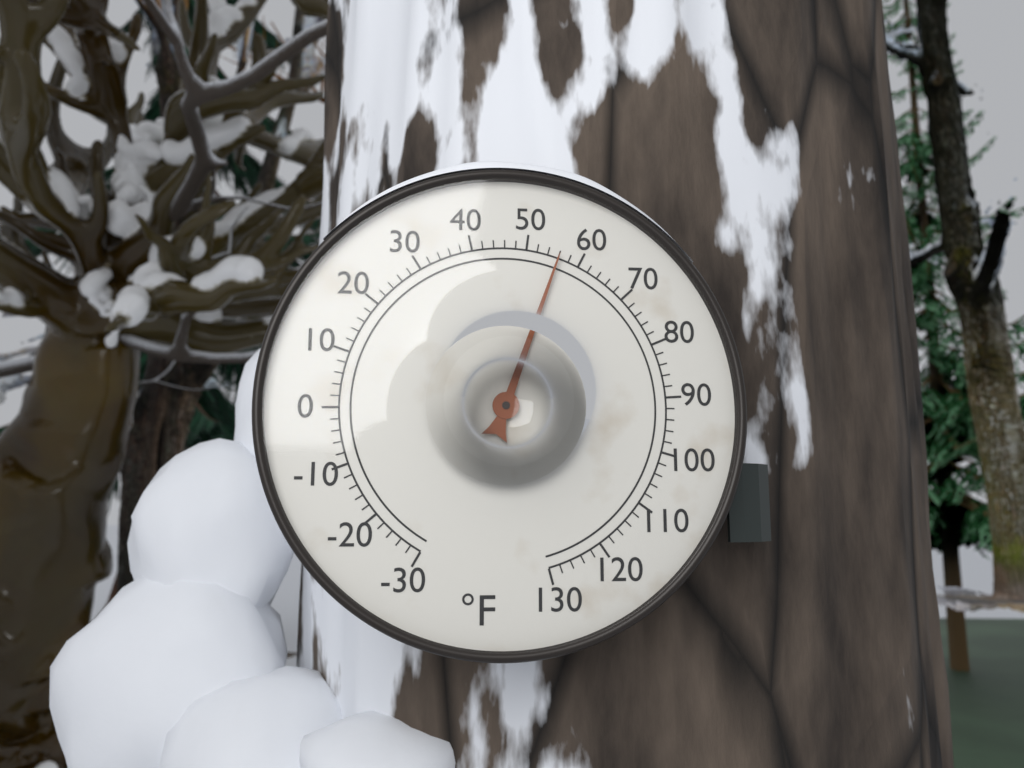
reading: 56 °F
